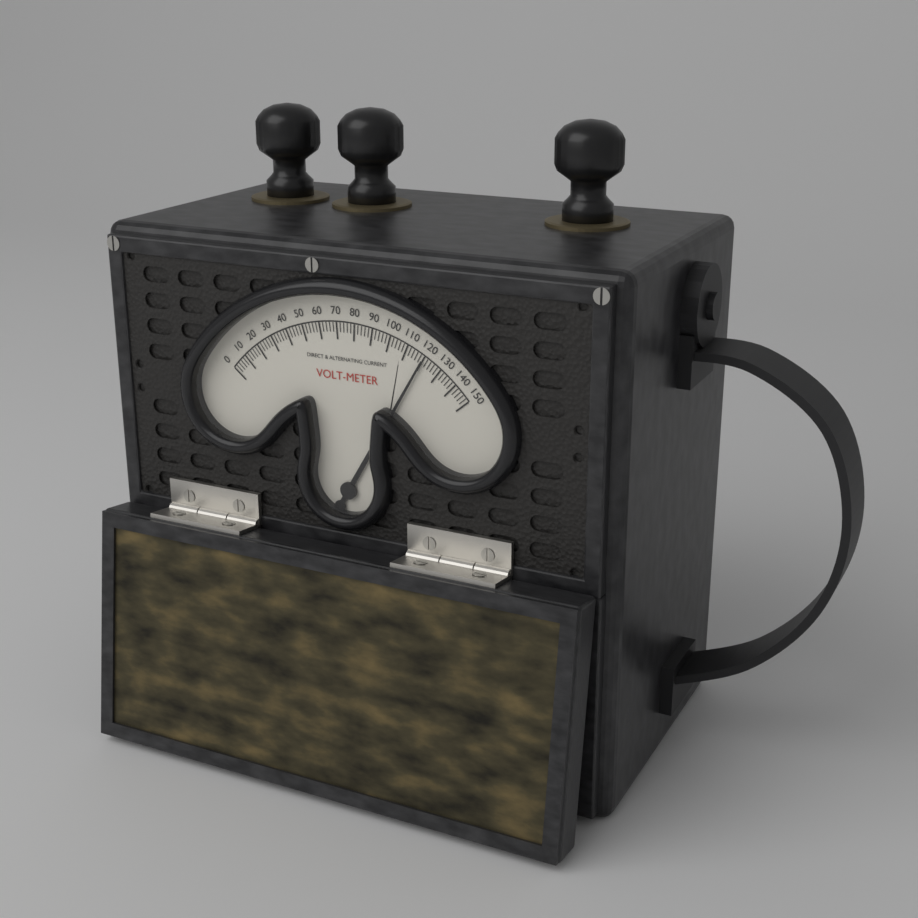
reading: 120 V
